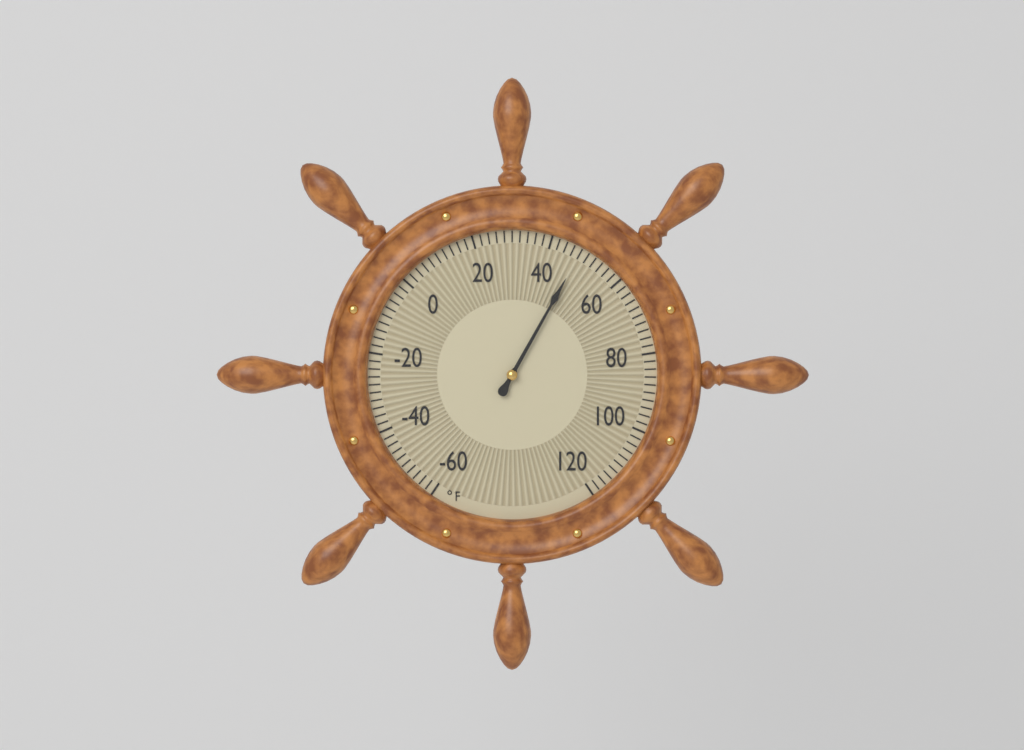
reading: 48 °F
